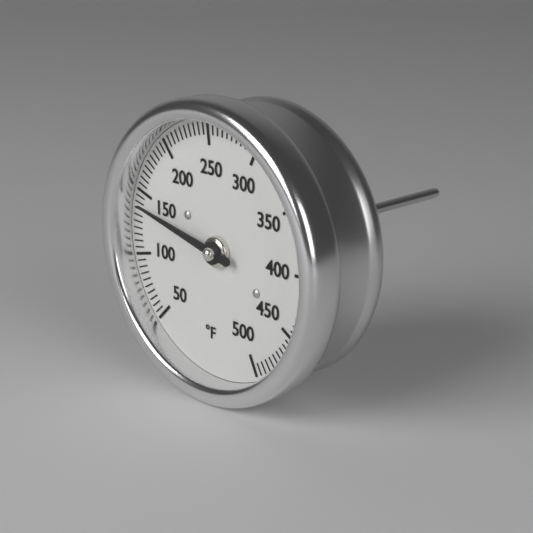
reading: 140 °F
